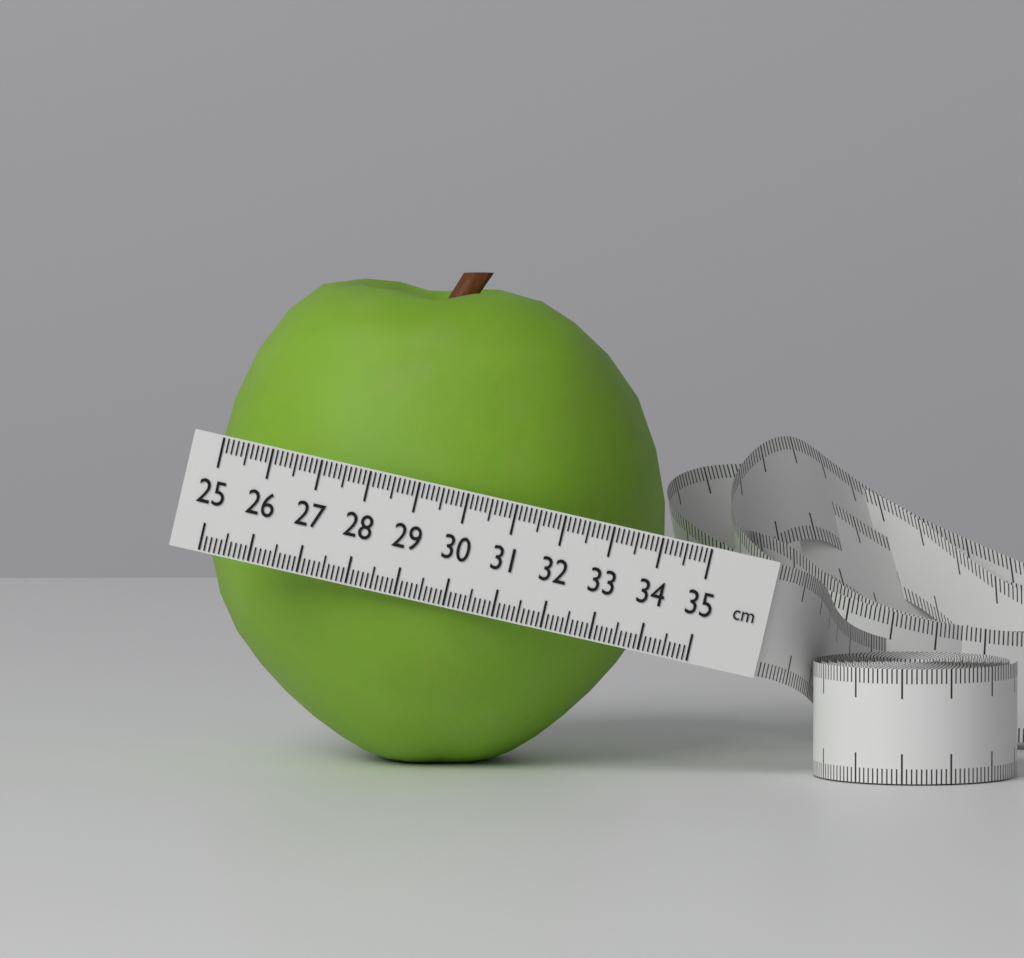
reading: 34.4 cm
